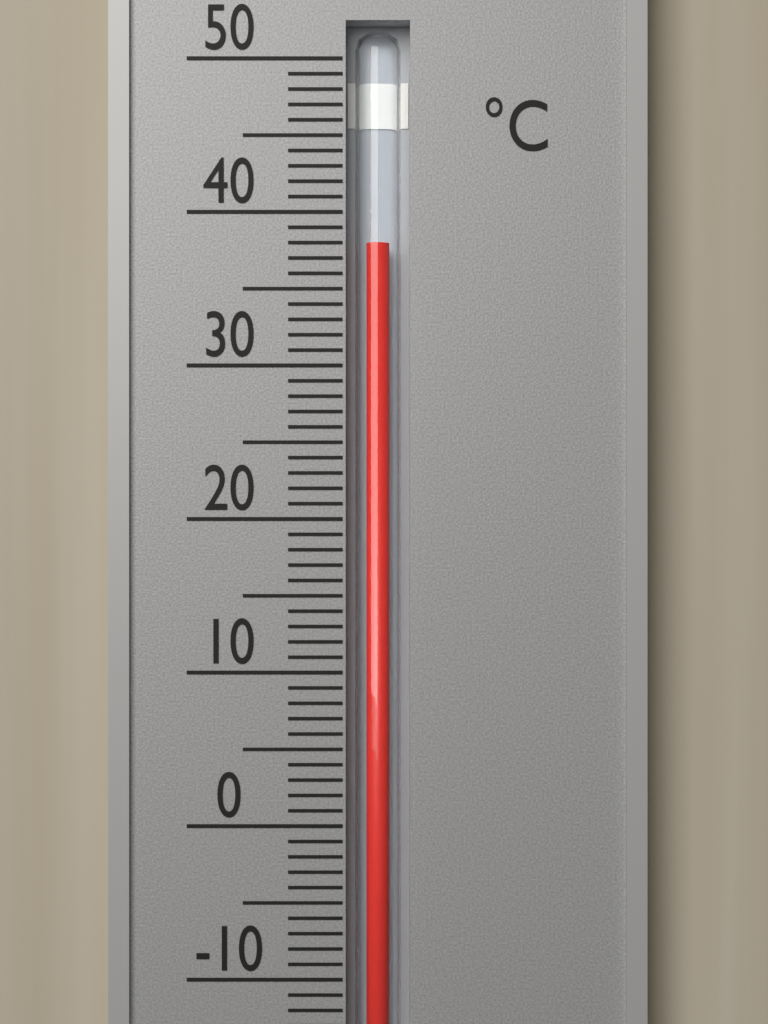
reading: 38 °C
